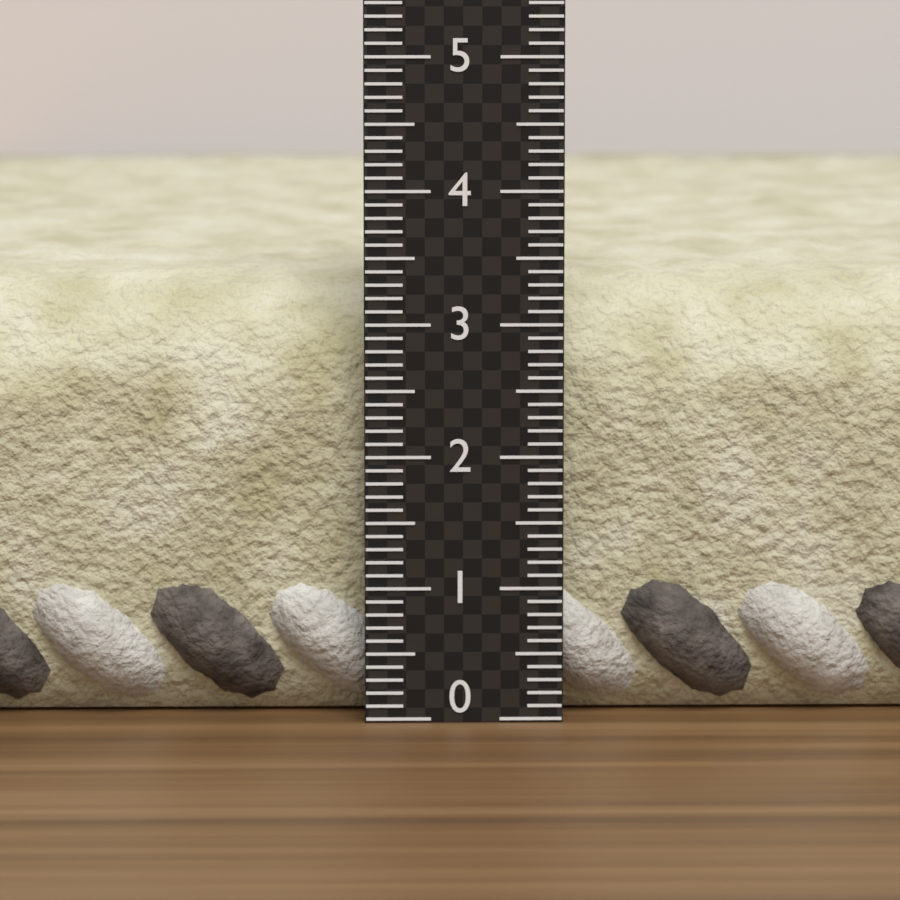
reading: 3.4 (no unit)
